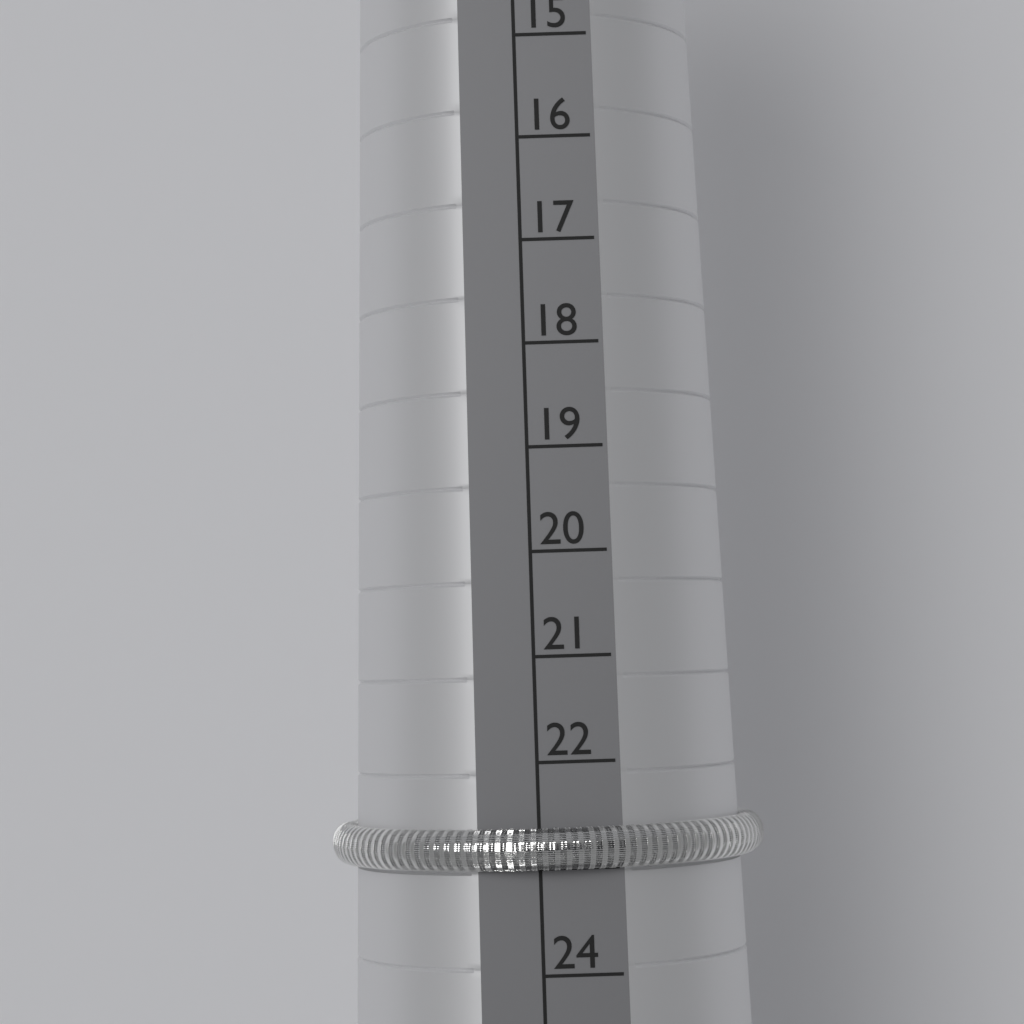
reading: 23 (no unit)
